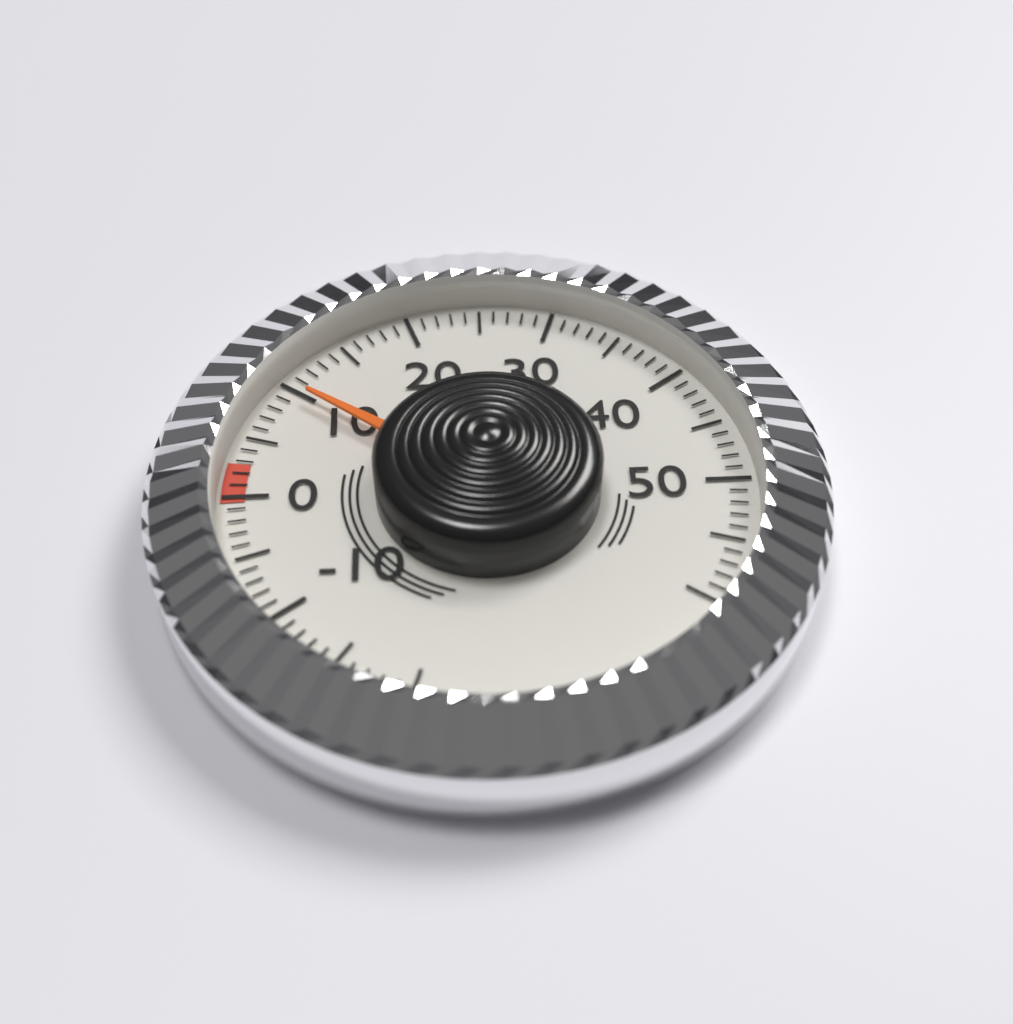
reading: 10 (no unit)
